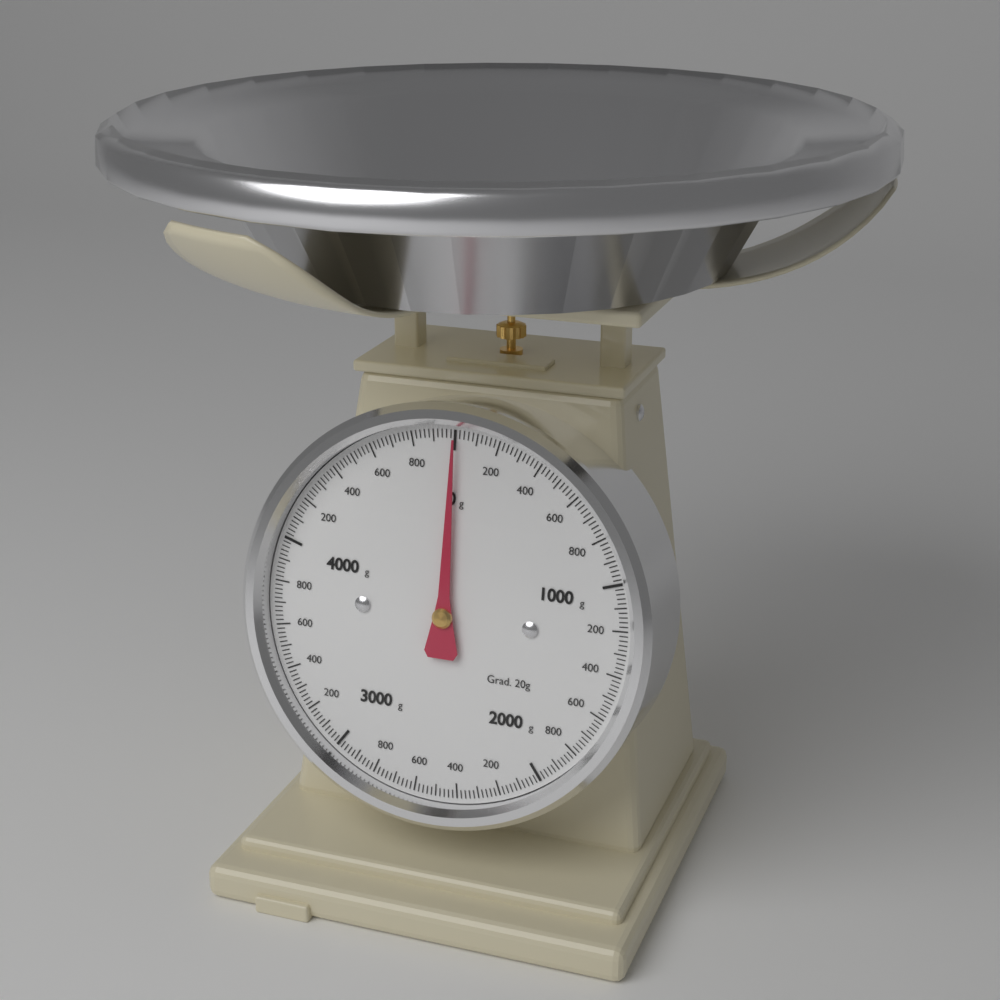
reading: 0 g
